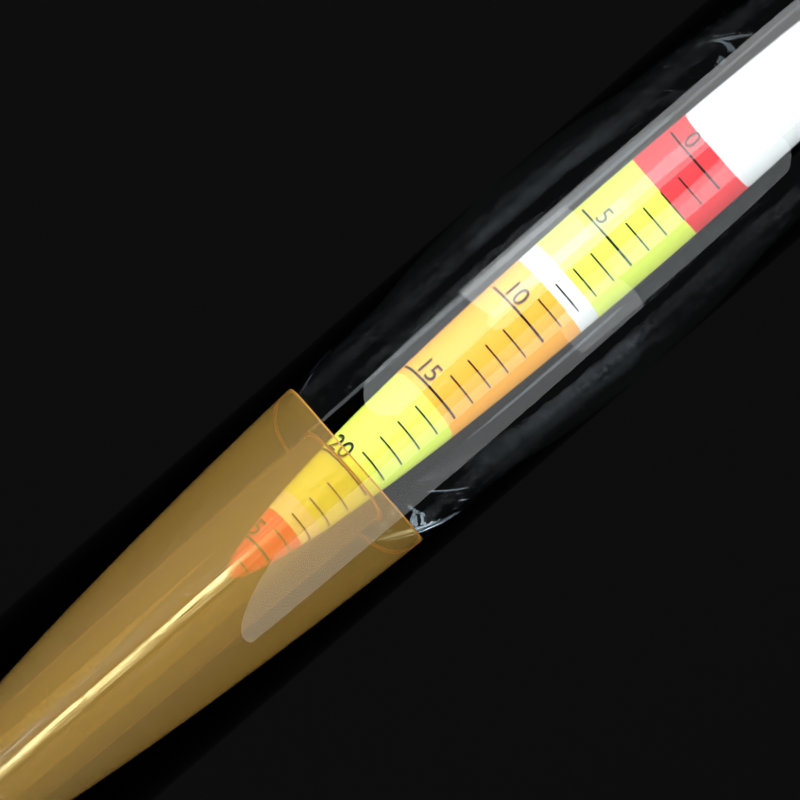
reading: 20 BRIX
